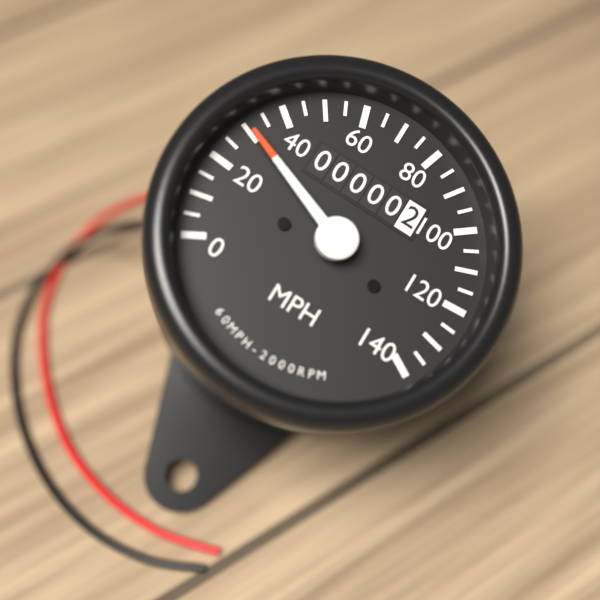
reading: 30 MPH
